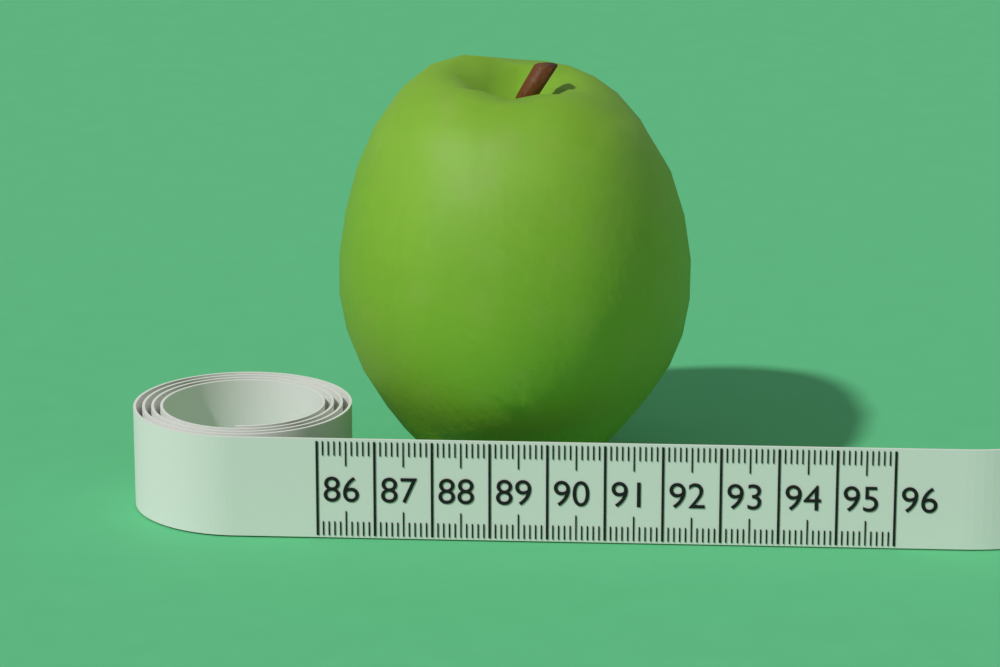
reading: 92.4 (no unit)
